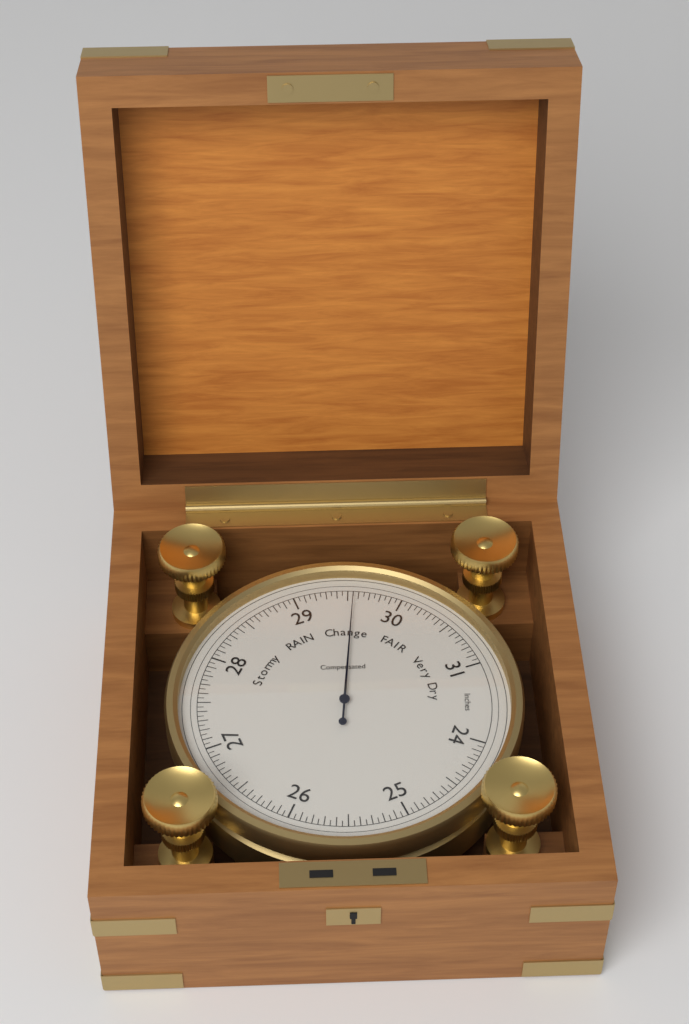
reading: 29.55 inHg
